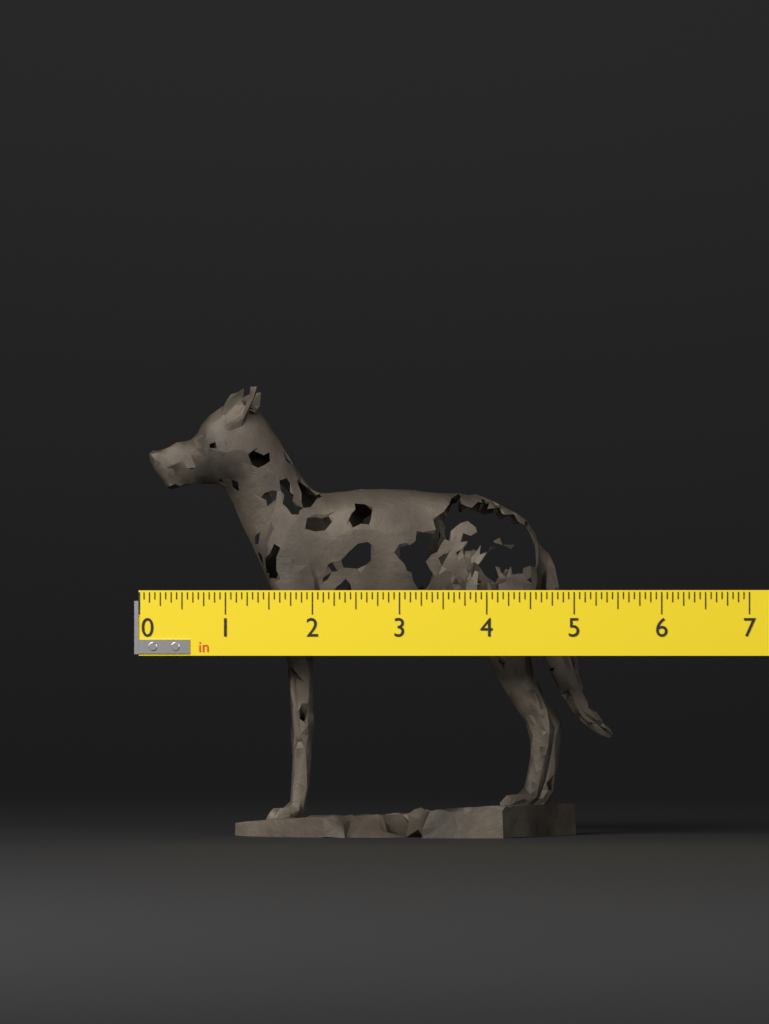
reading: 5.3750 in
